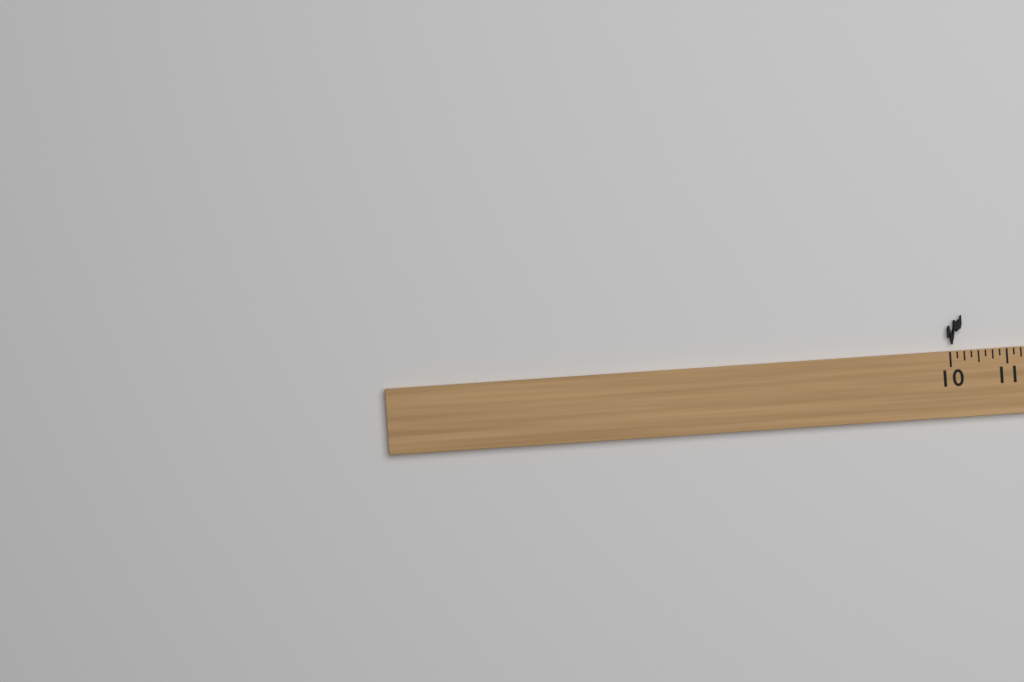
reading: 10.250 (no unit)
